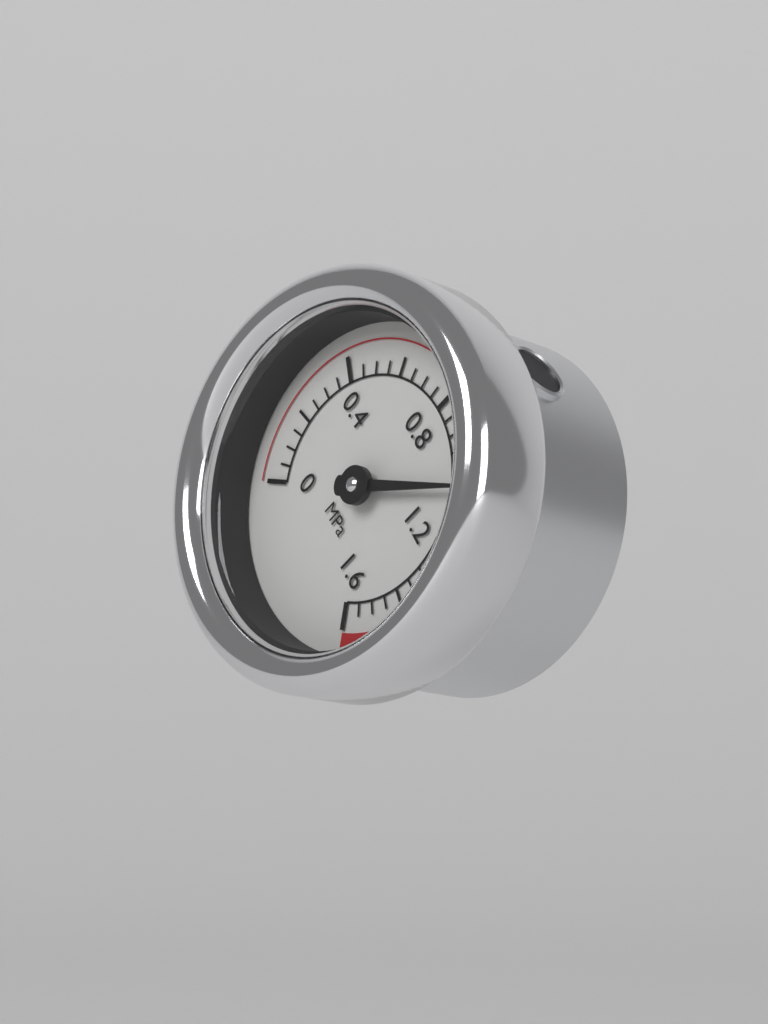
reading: 1.05 MPa
